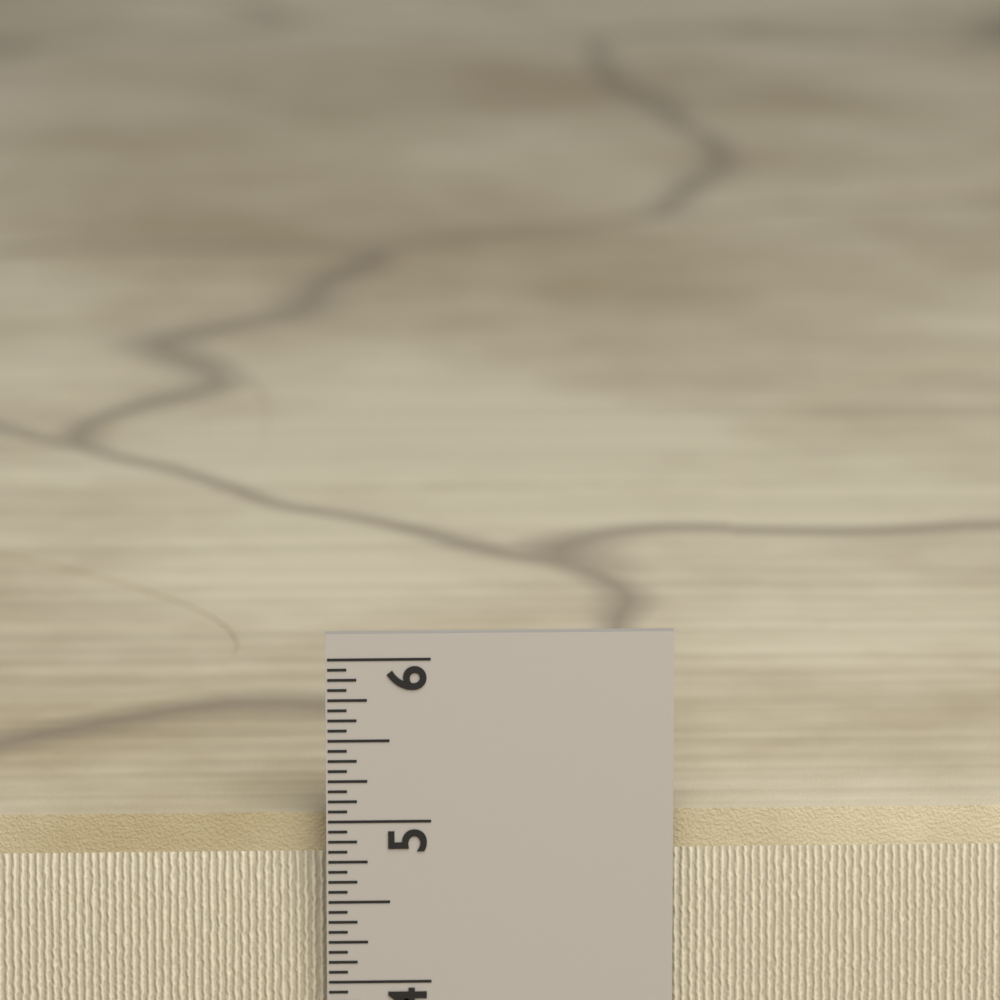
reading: 5.0000 in
